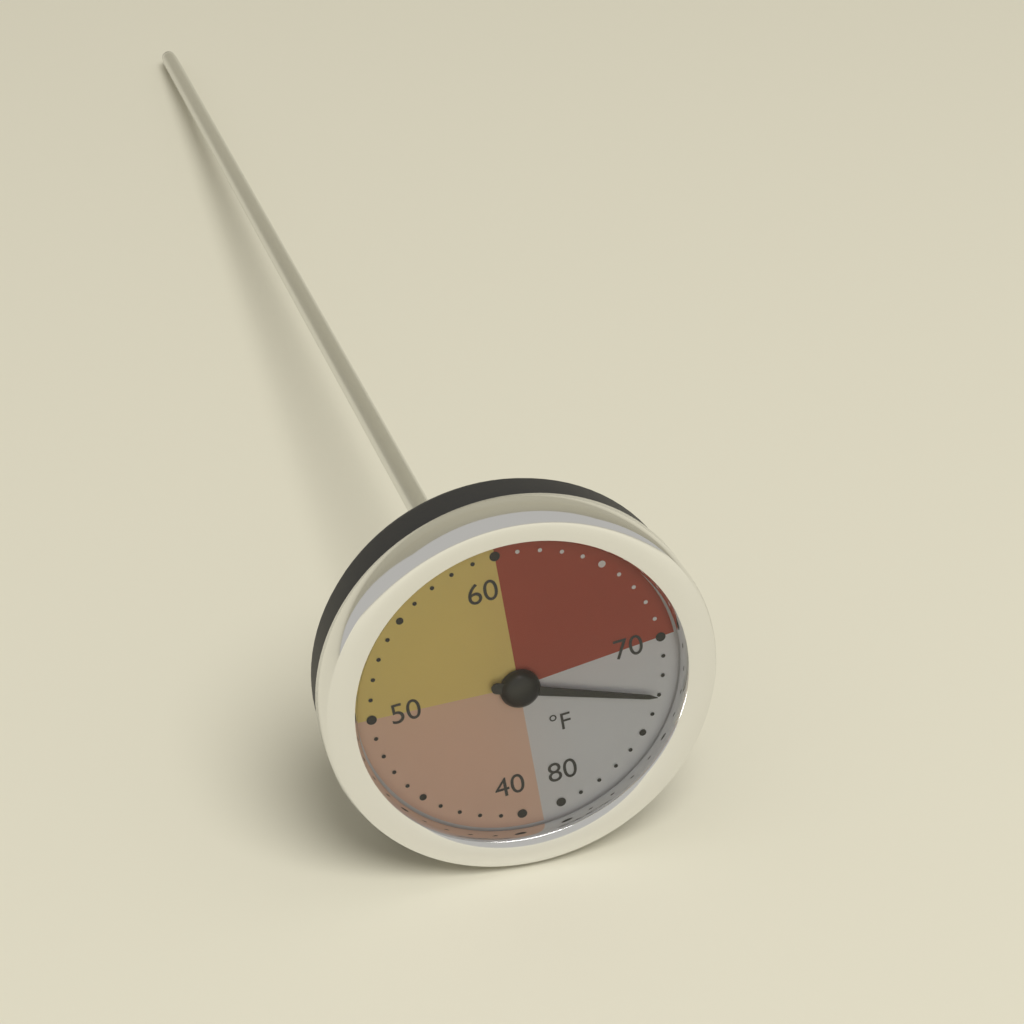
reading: 73 °F
